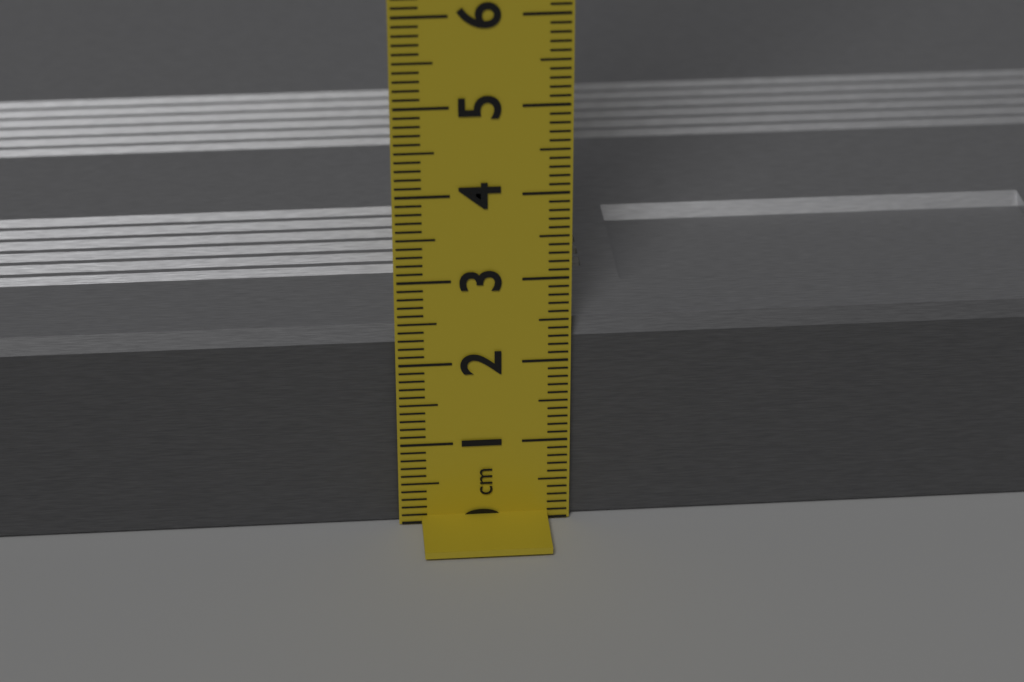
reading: 2.4 cm
